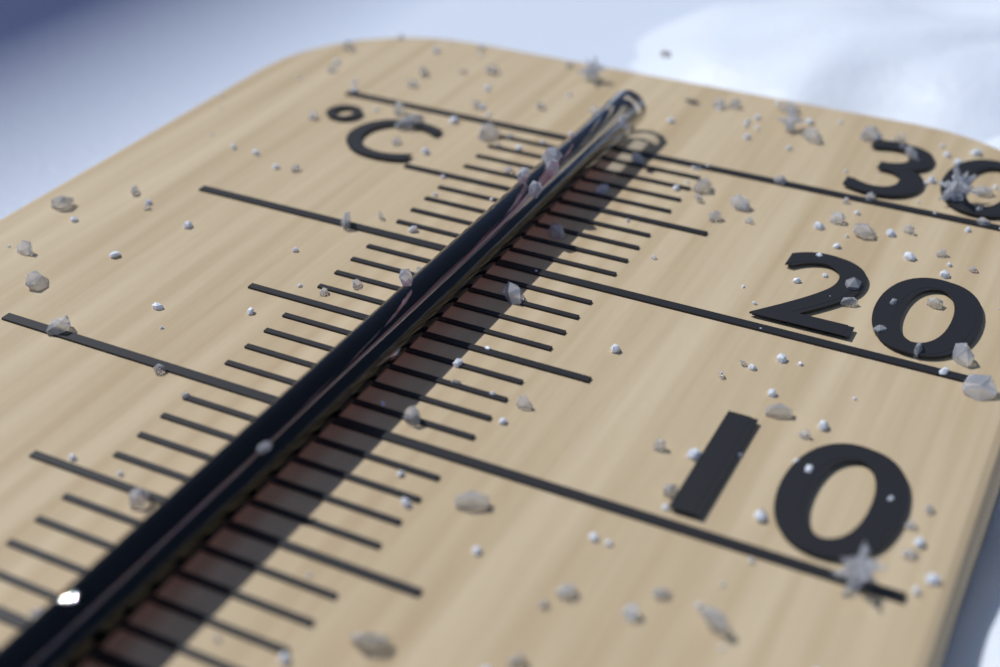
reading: 28 °C
